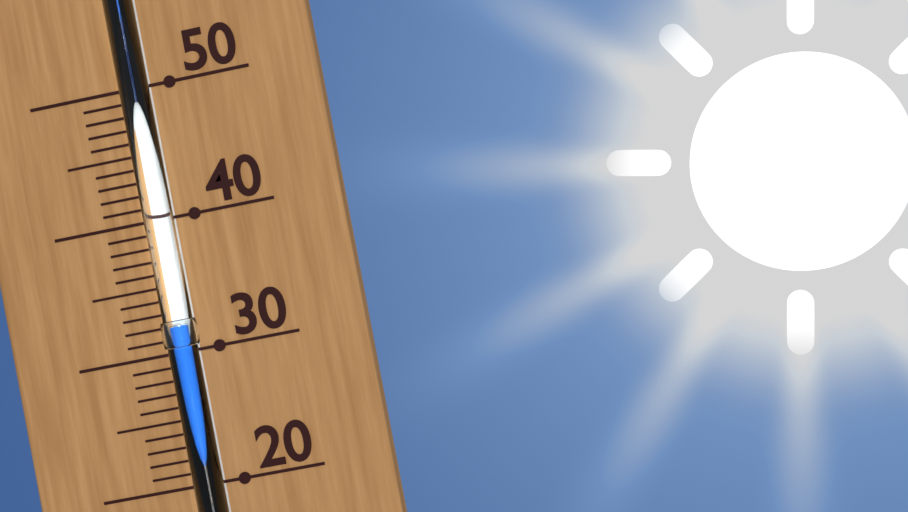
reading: 32 (no unit)
